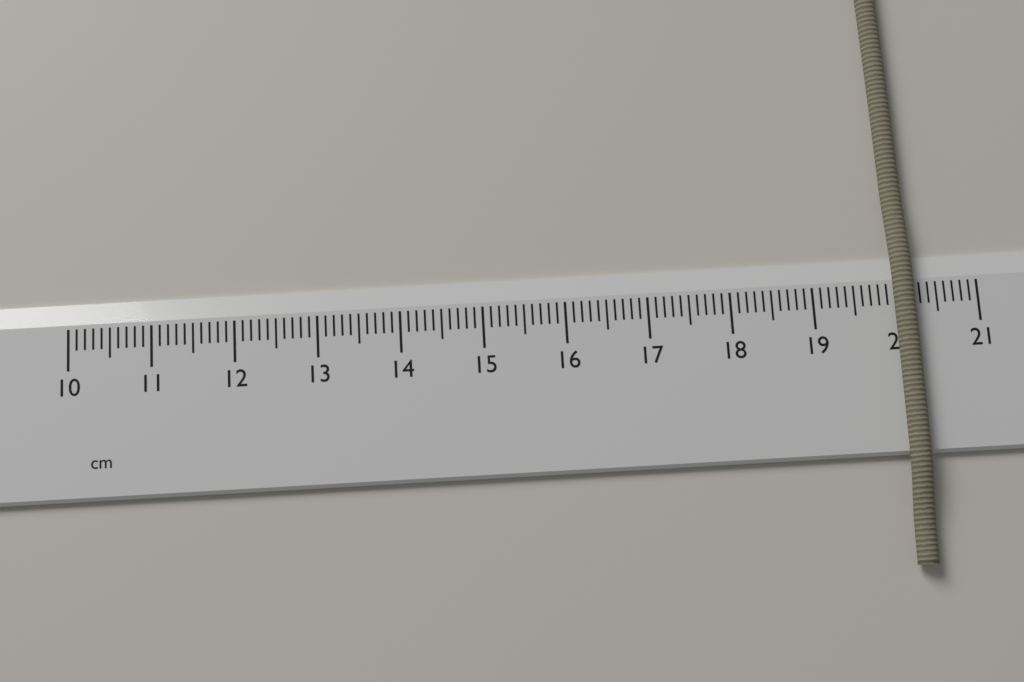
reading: 20.2 cm
